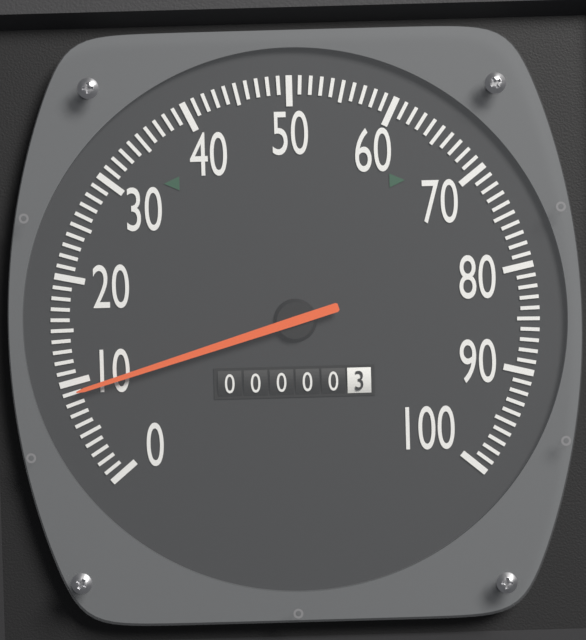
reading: 9 (no unit)
